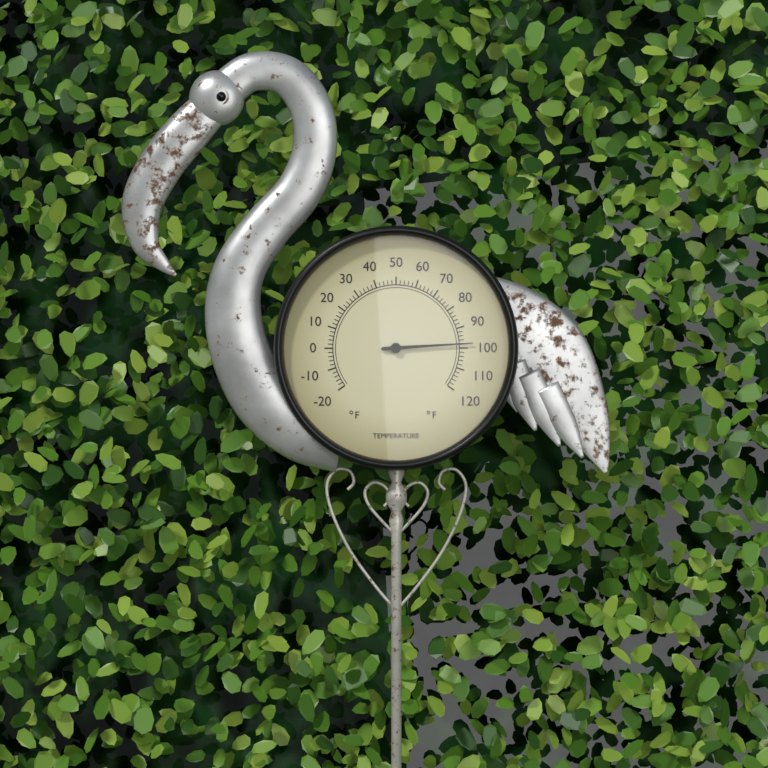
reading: 98 °F
